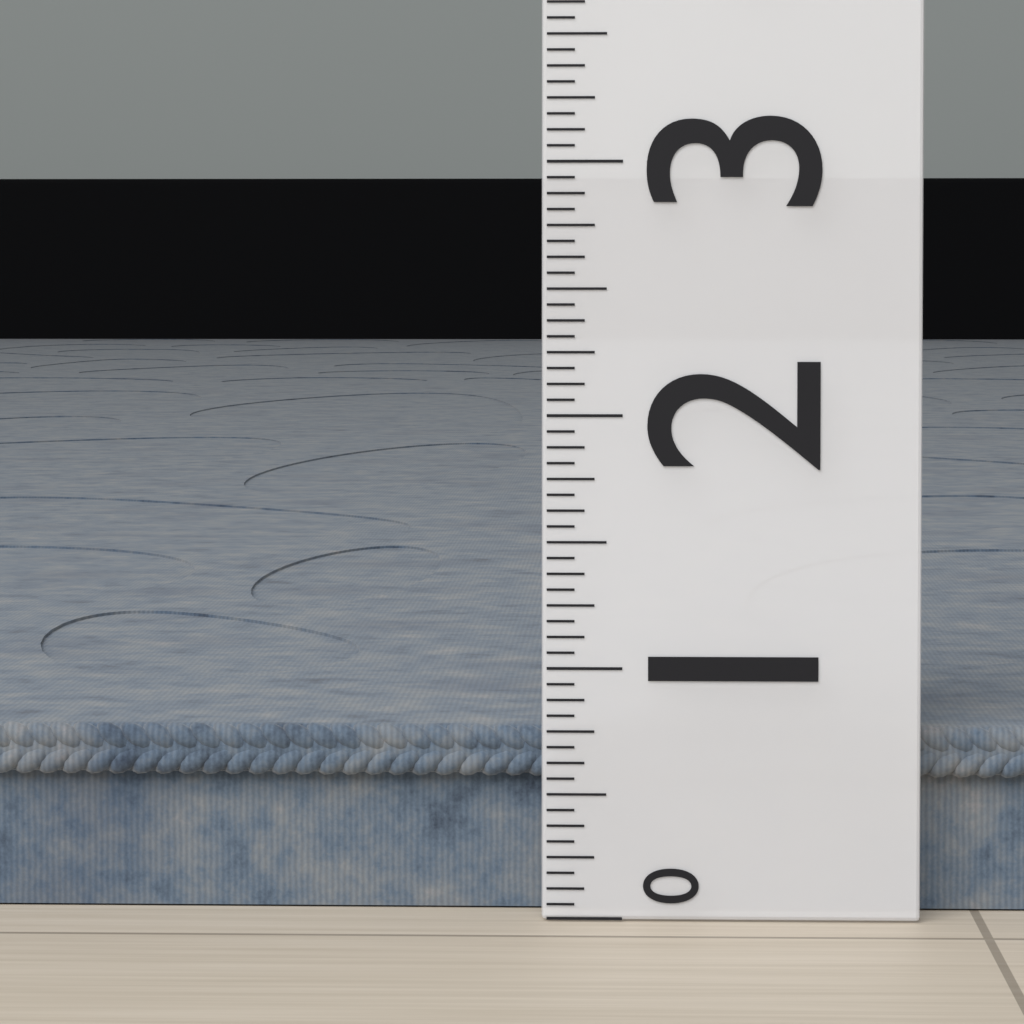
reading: 0.7500 (no unit)
